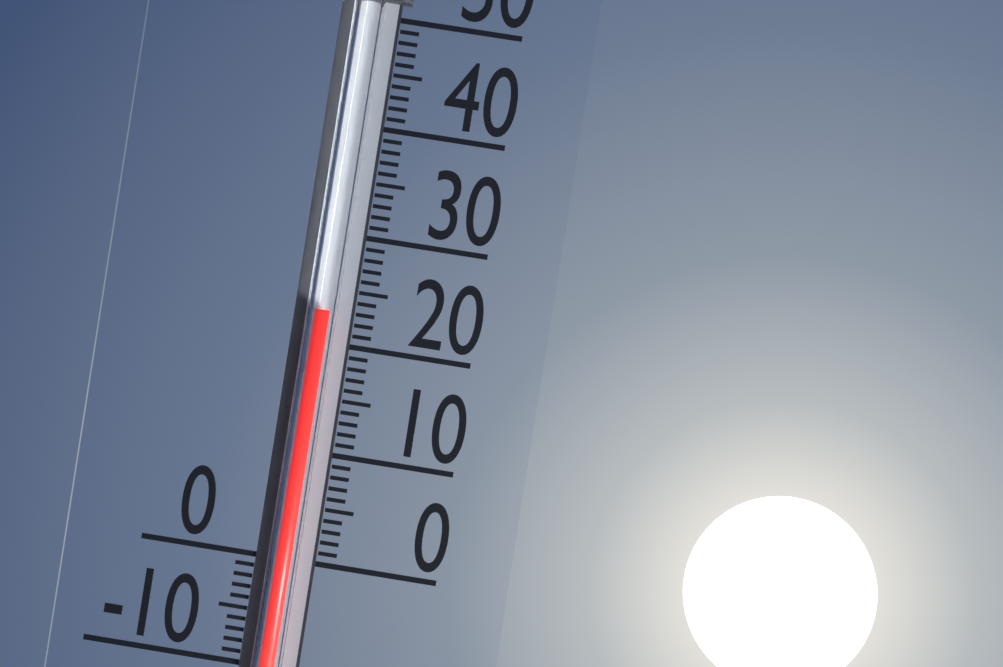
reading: 23 (no unit)
